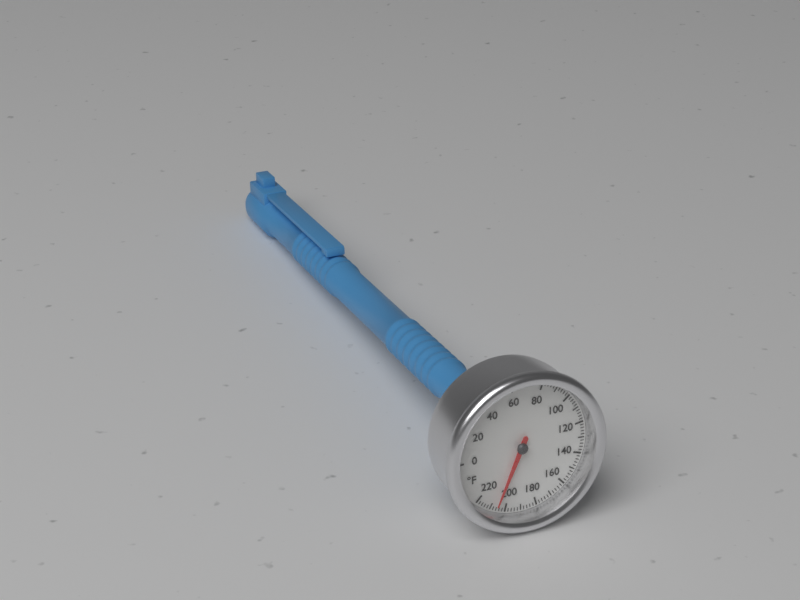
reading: 206 °F
